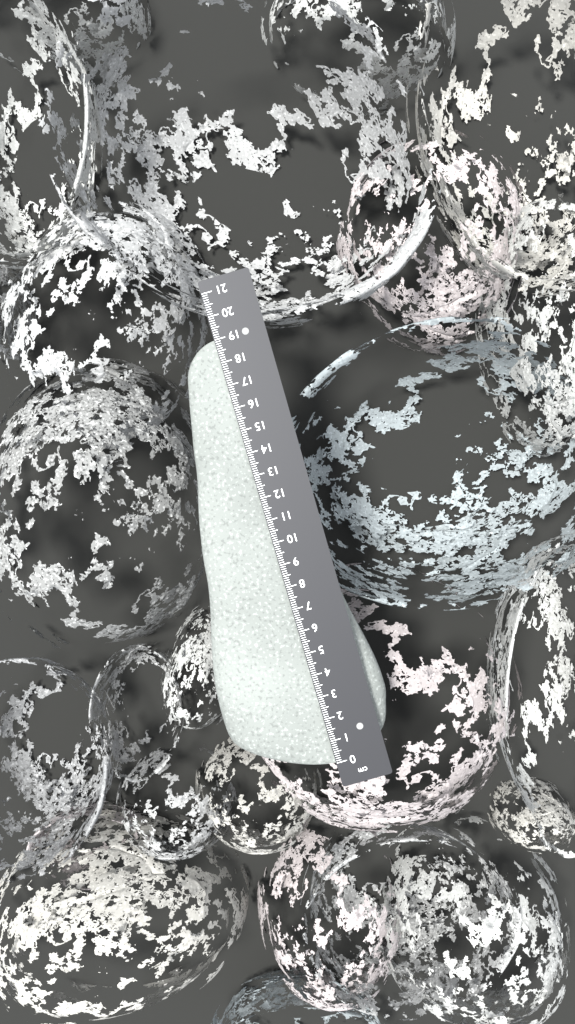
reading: 19.0 cm
